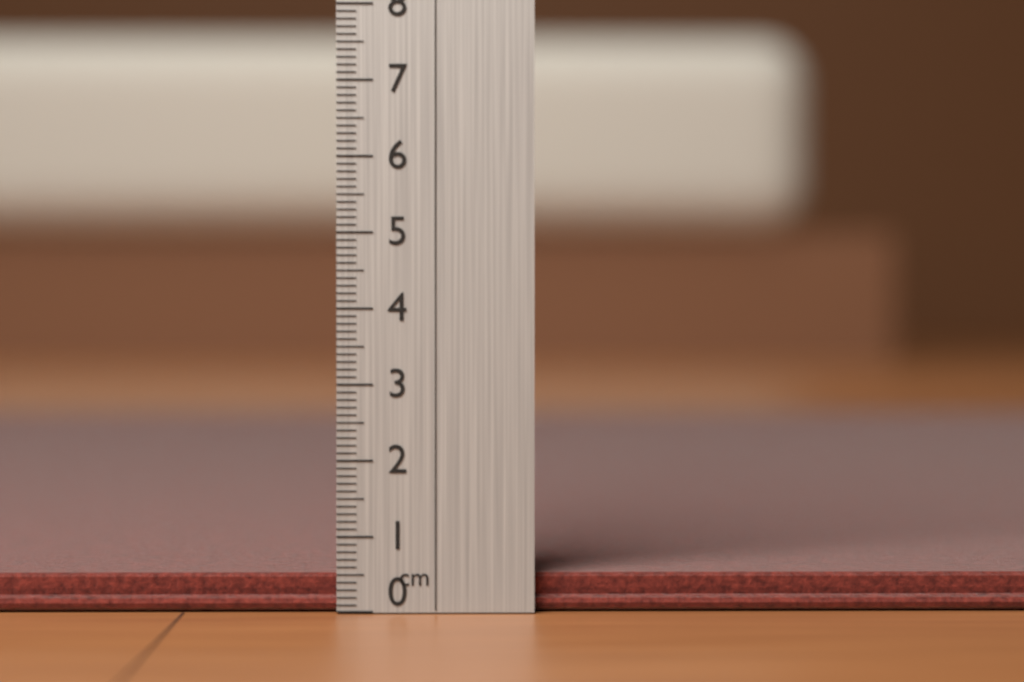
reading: 0.5 cm
